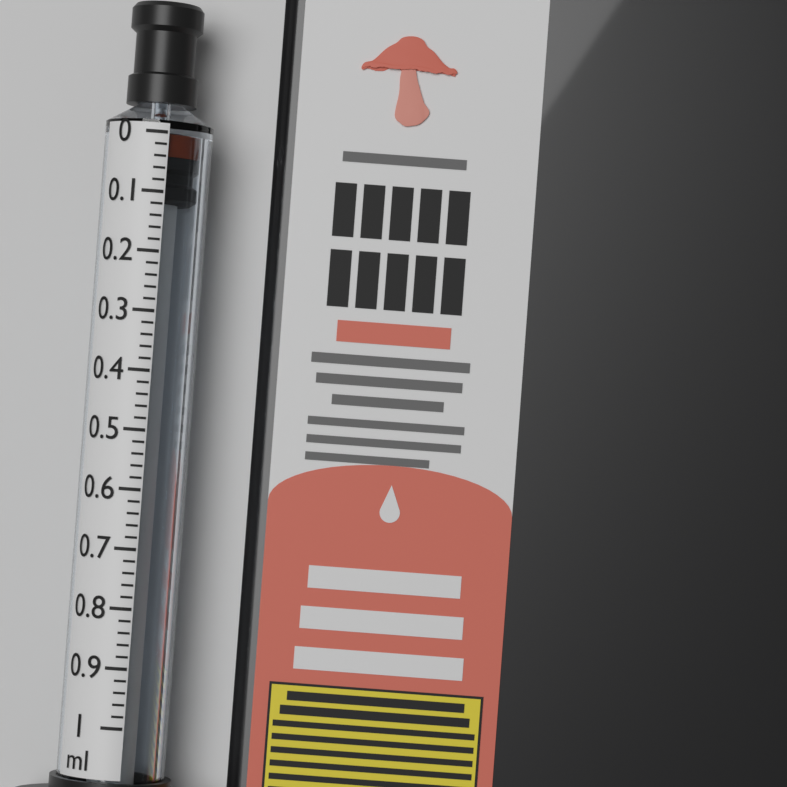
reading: 0.04 ml
